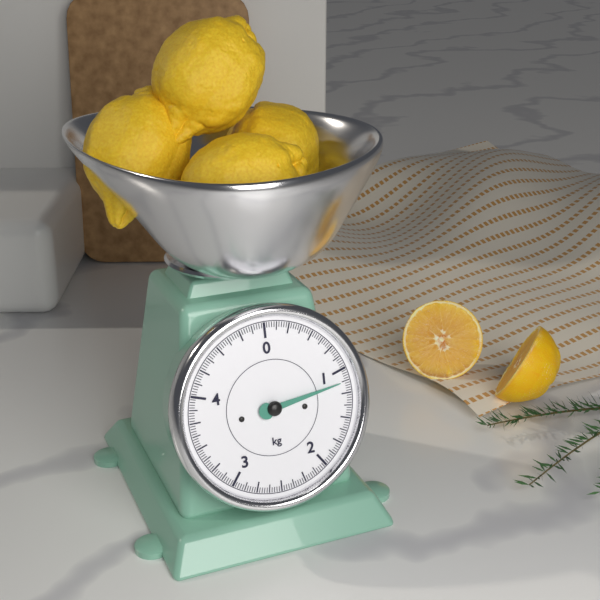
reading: 1.125 kg
